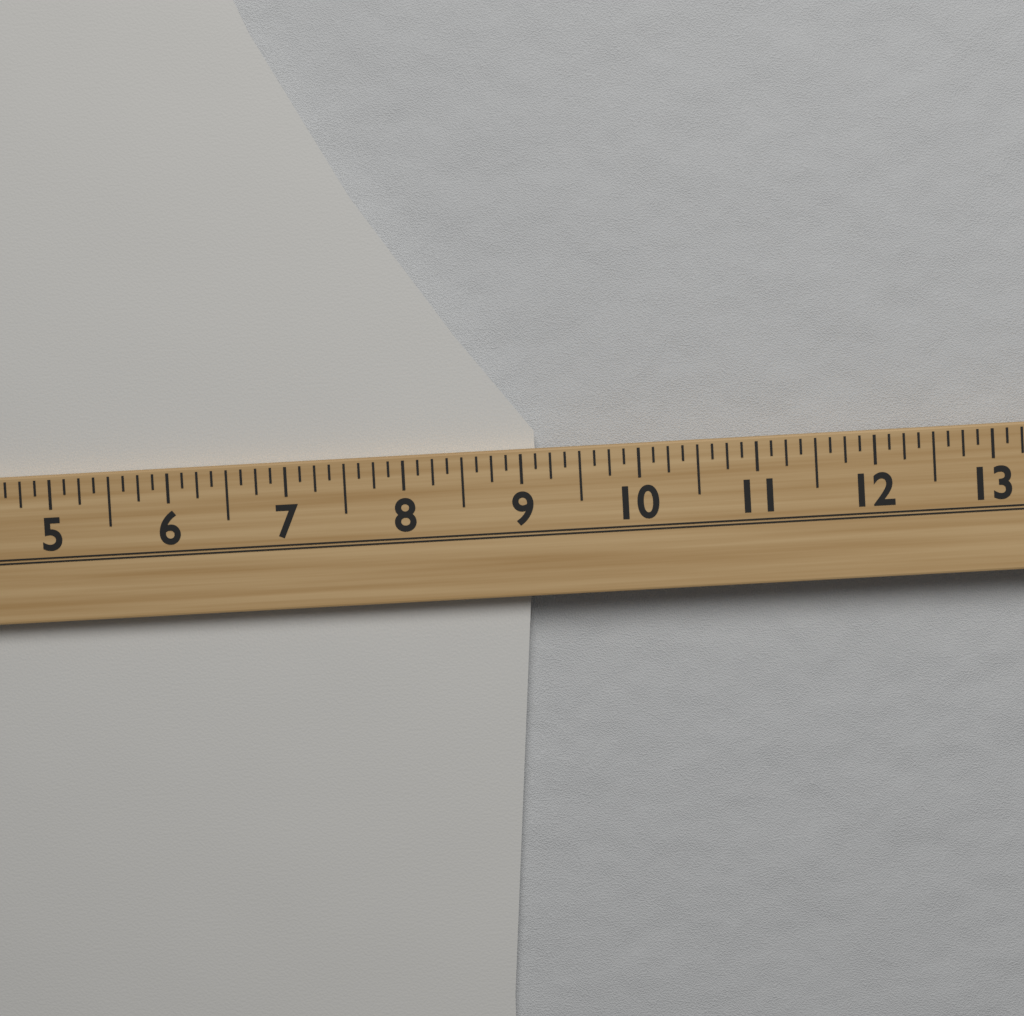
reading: 9.125 (no unit)
